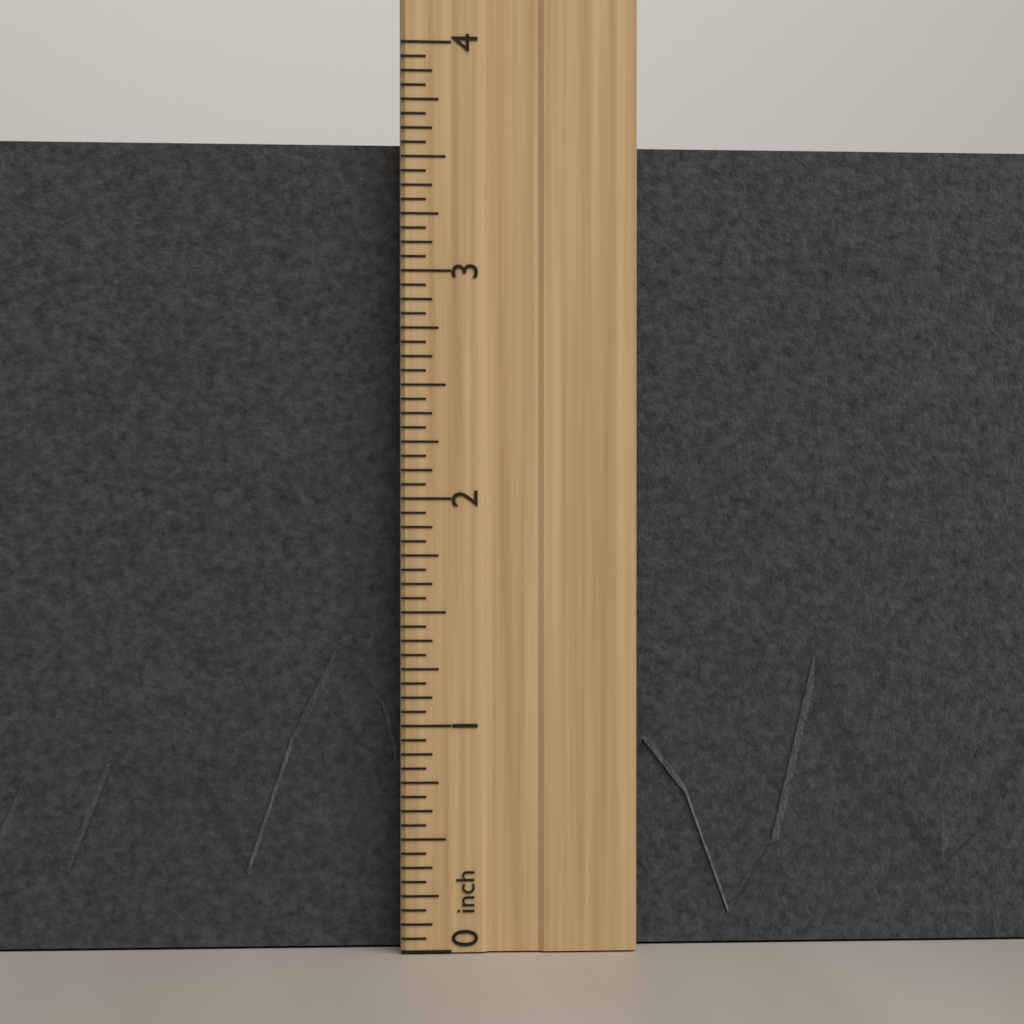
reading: 3.6250 inch
